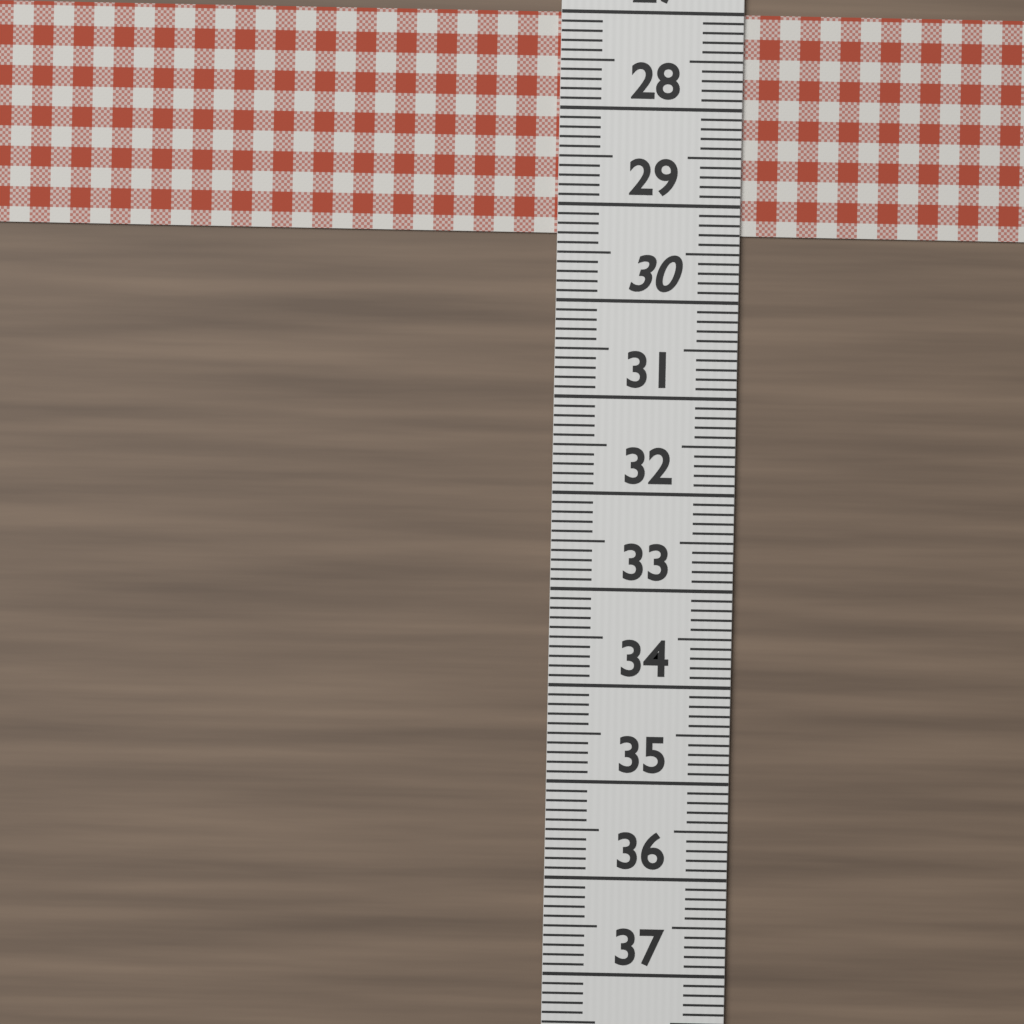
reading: 29.3 (no unit)
